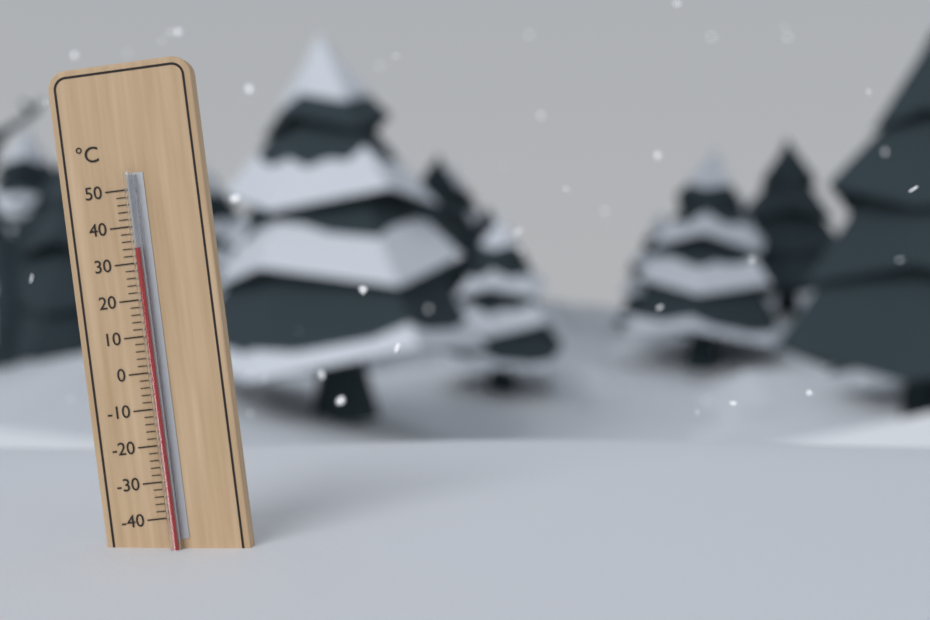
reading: 34 °C
